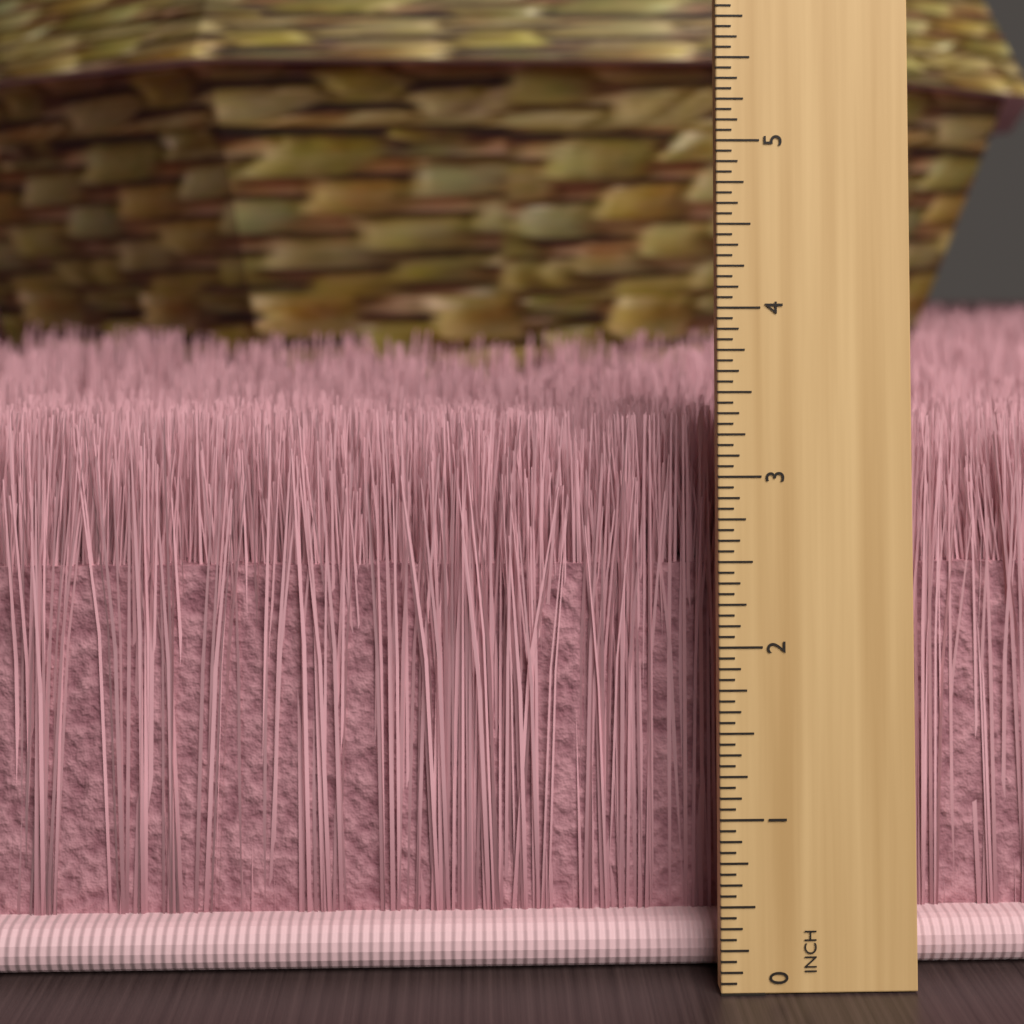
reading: 3.3125 inch
